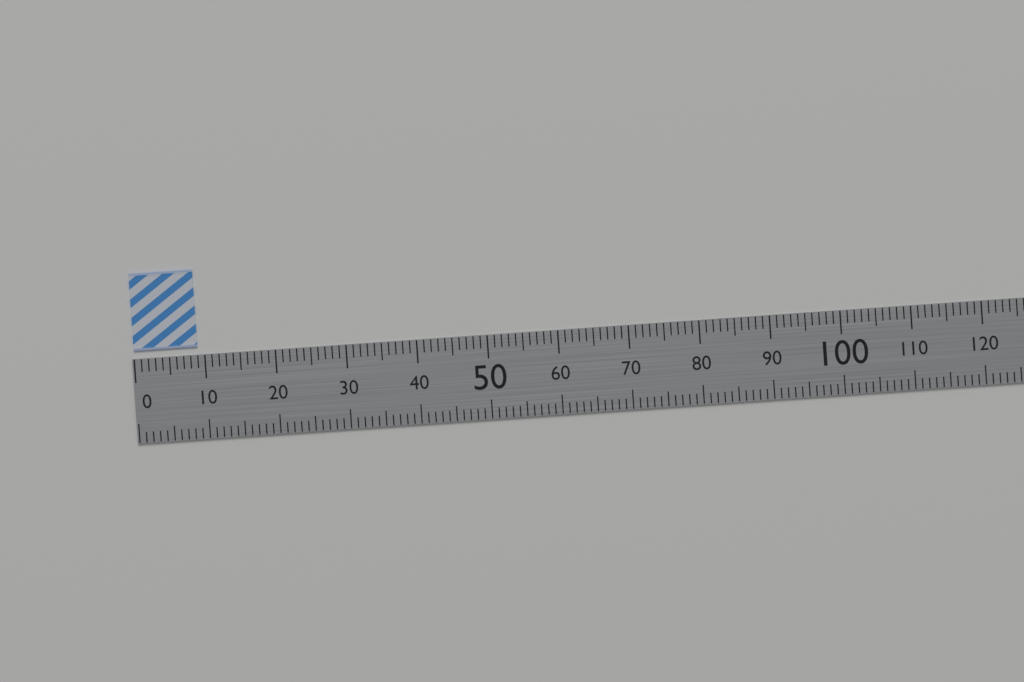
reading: 9 (no unit)
